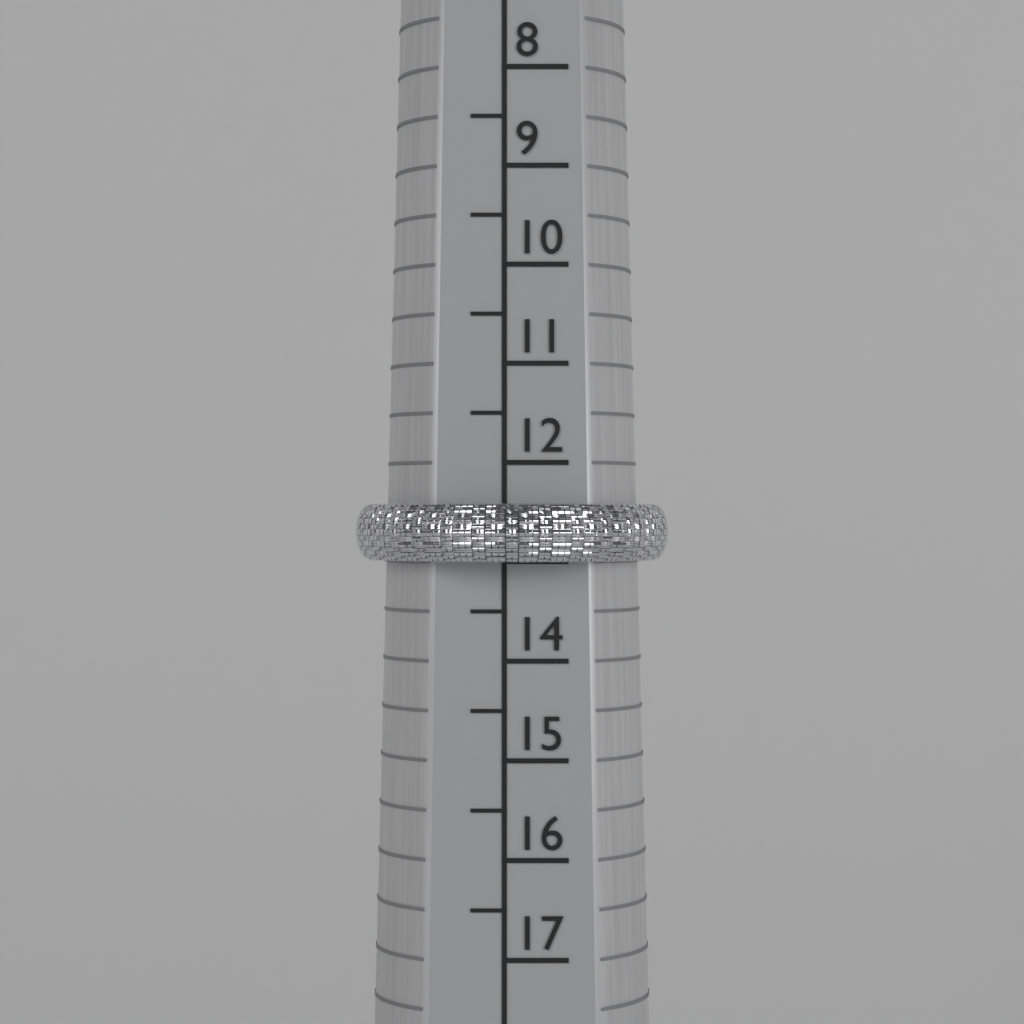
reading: 13.0 (no unit)
